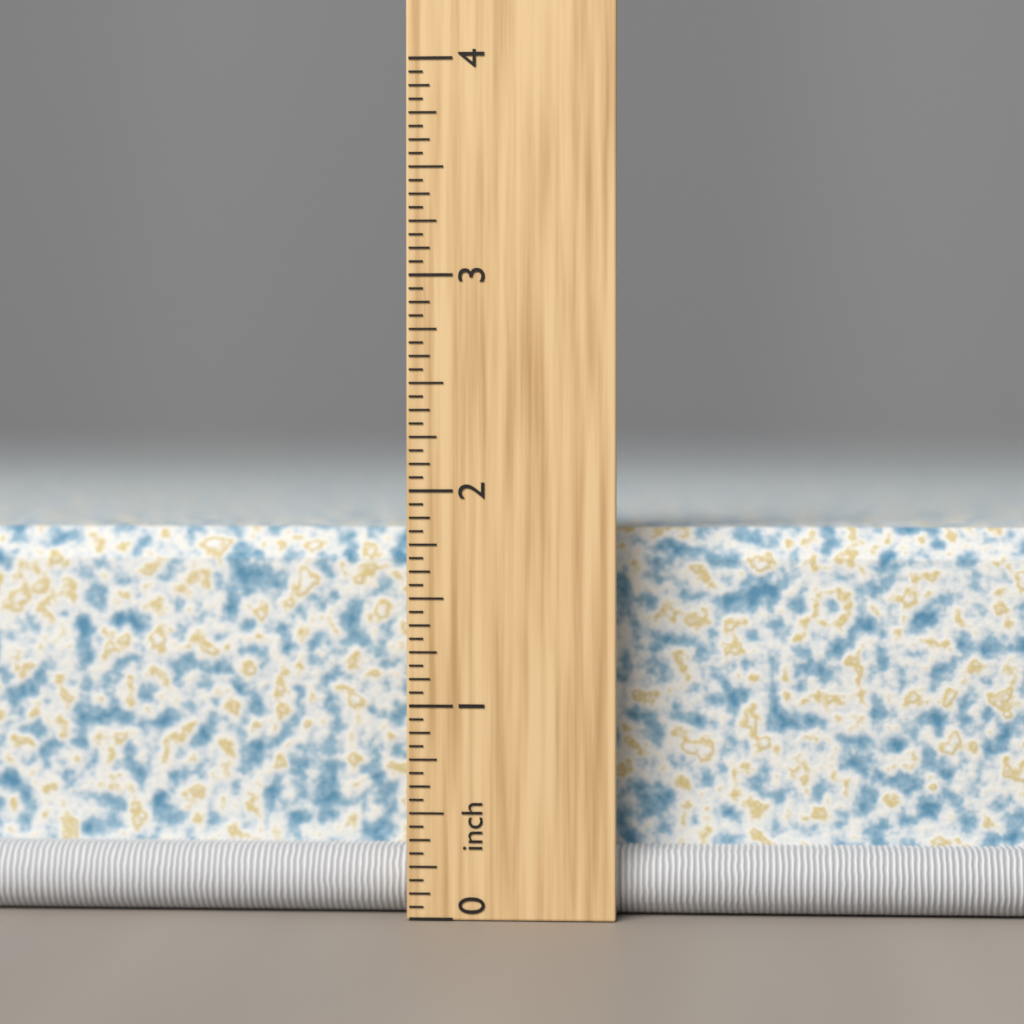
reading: 1.8125 inch
